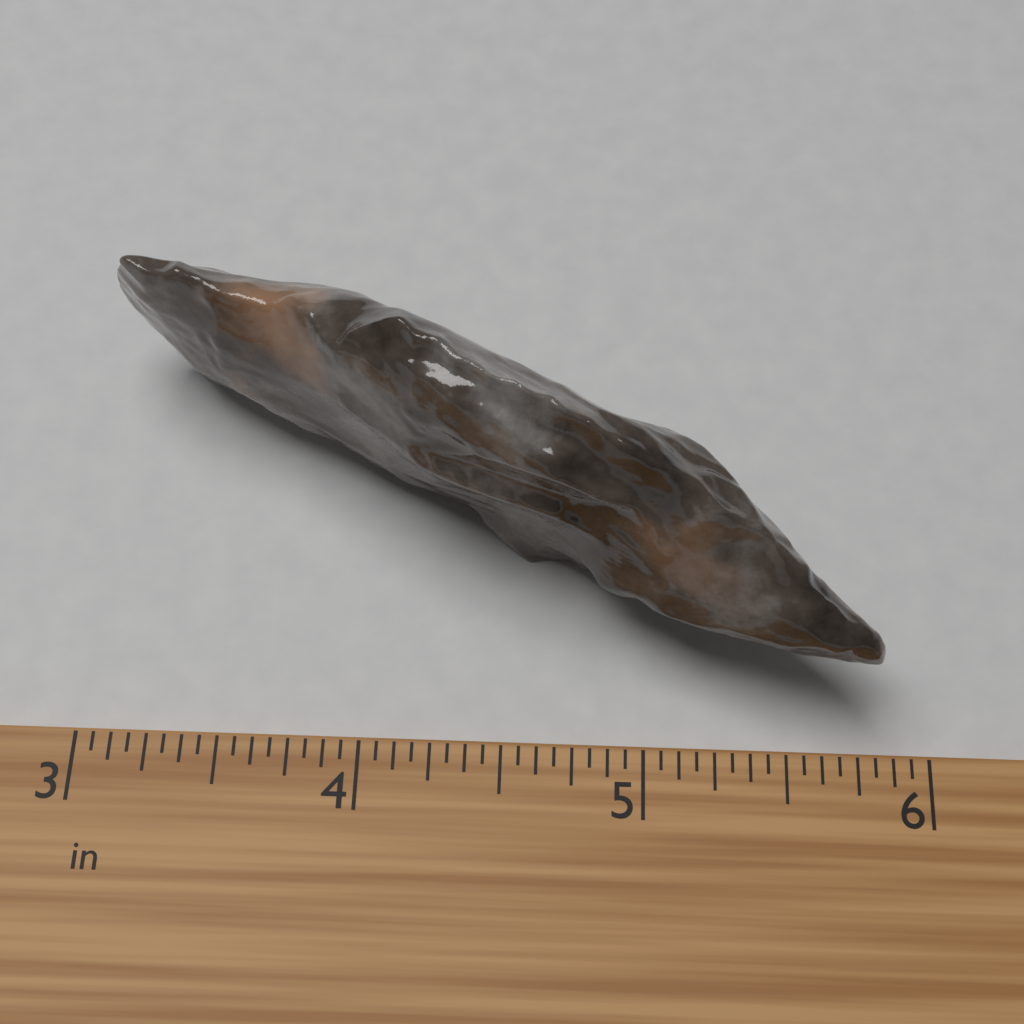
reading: 5.8125 in
